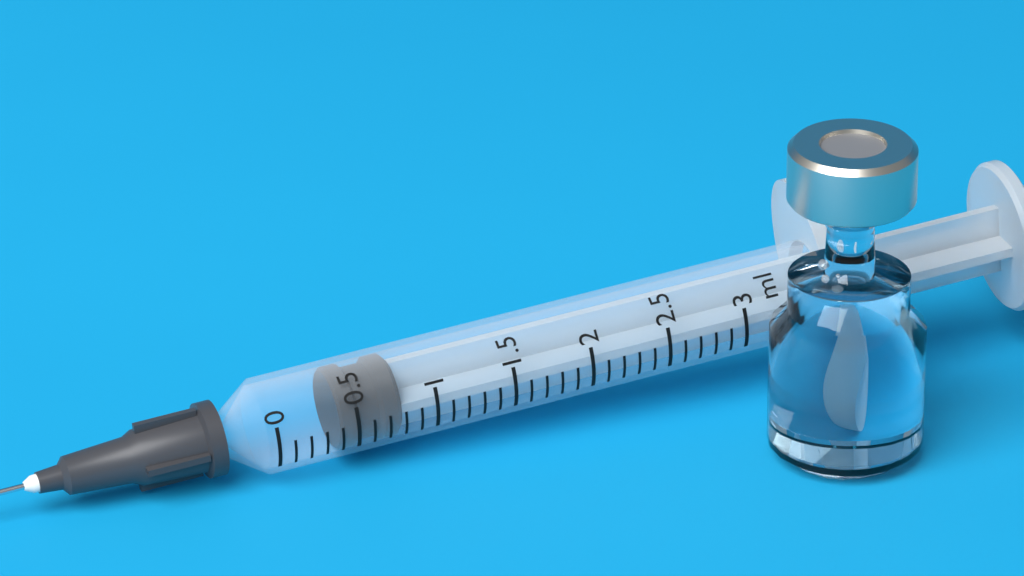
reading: 0.4 ml
